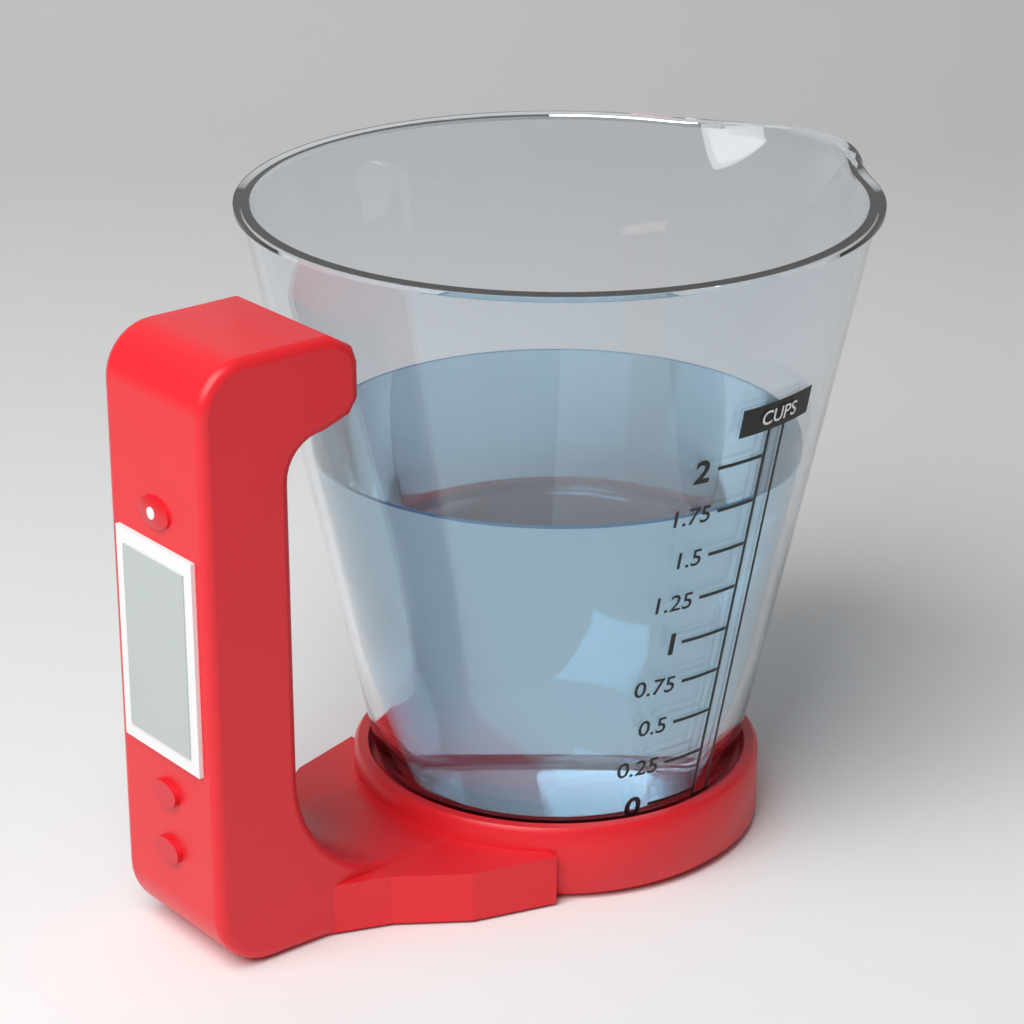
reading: 1.75 cups
